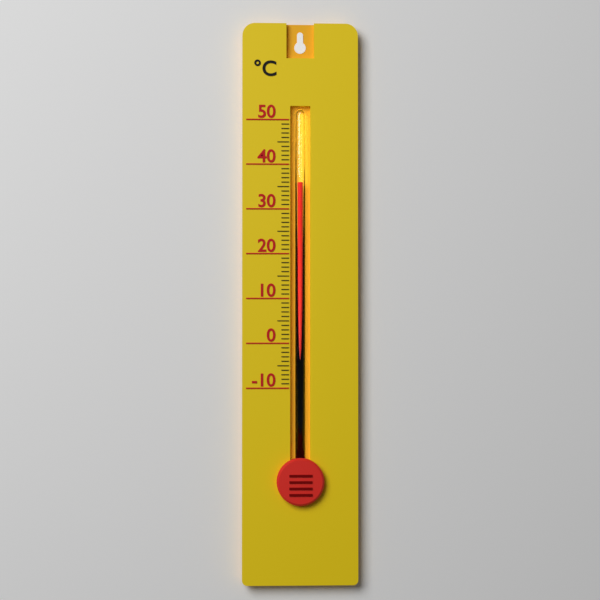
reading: 36 °C
